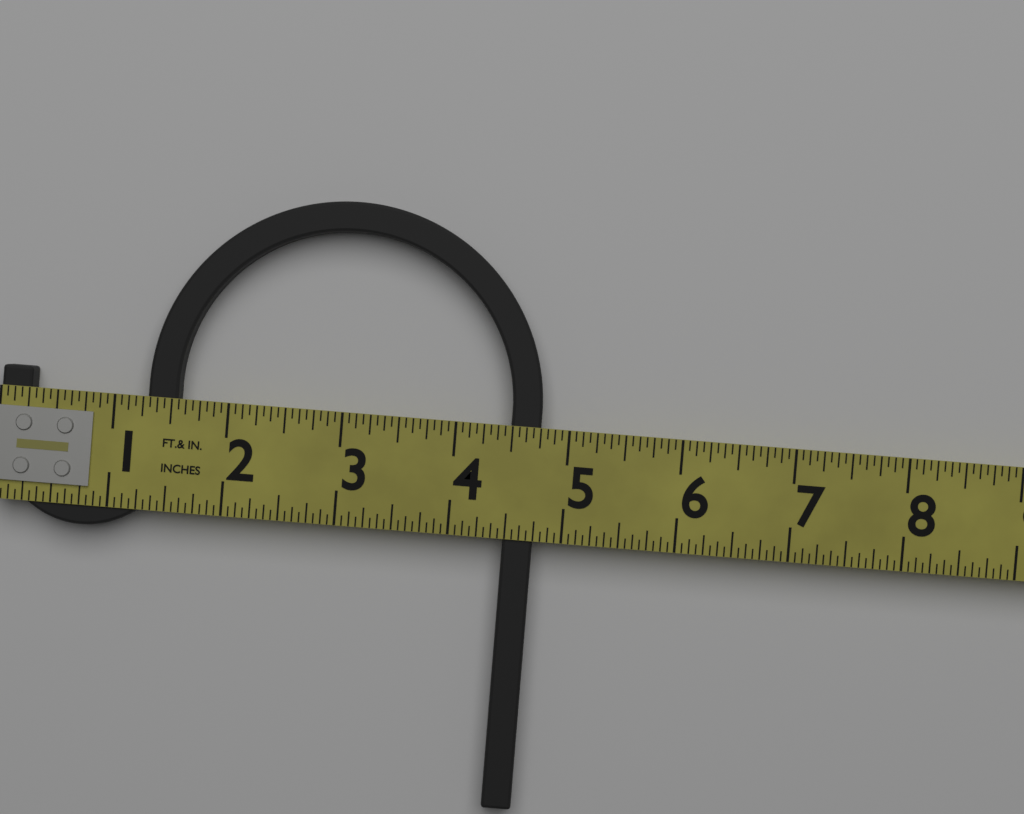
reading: 4.7500 in
